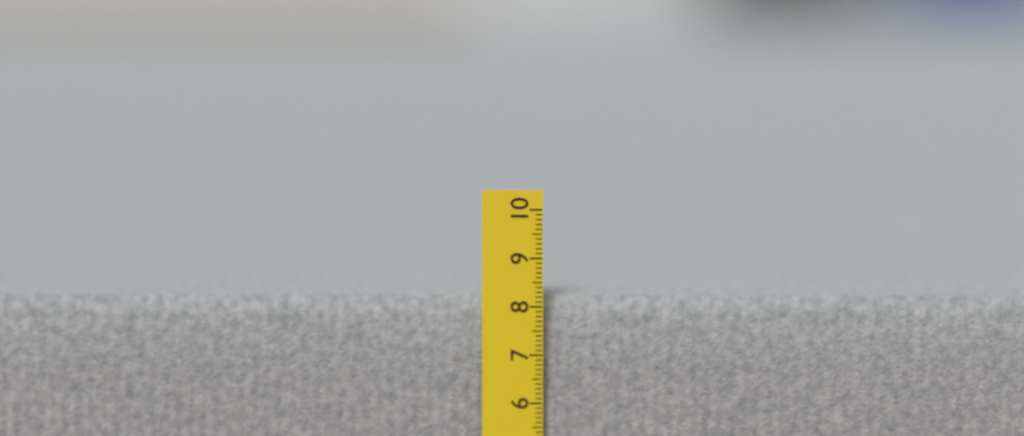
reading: 8.2 cm
